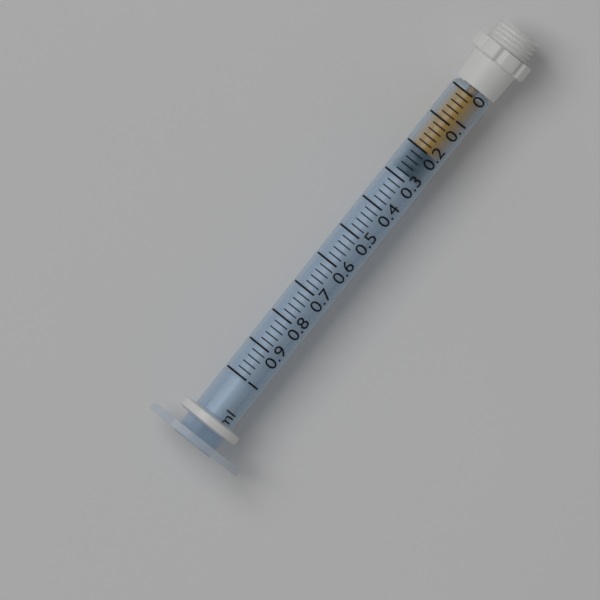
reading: 0.20 ml
